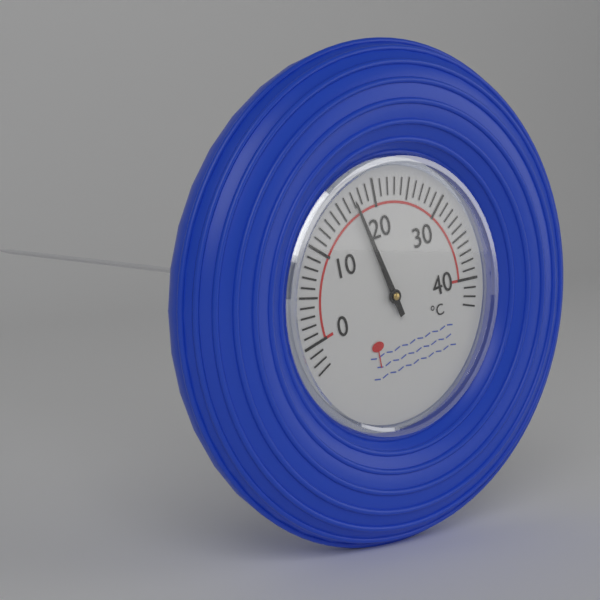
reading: 17 °C
